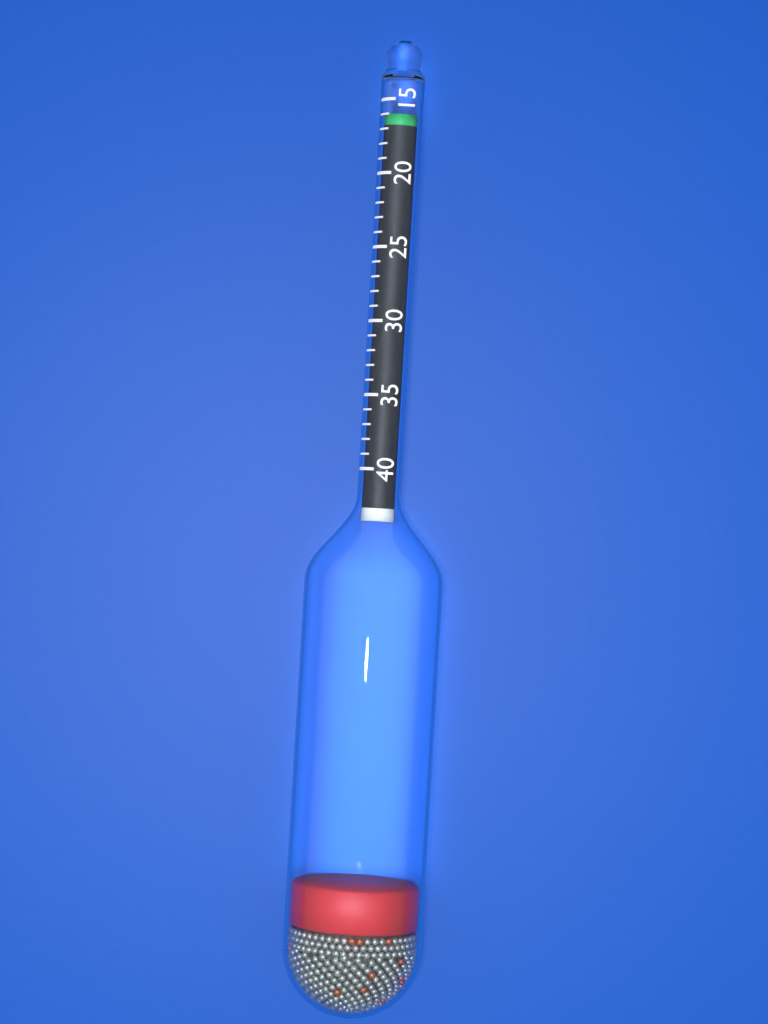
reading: 16 (no unit)
